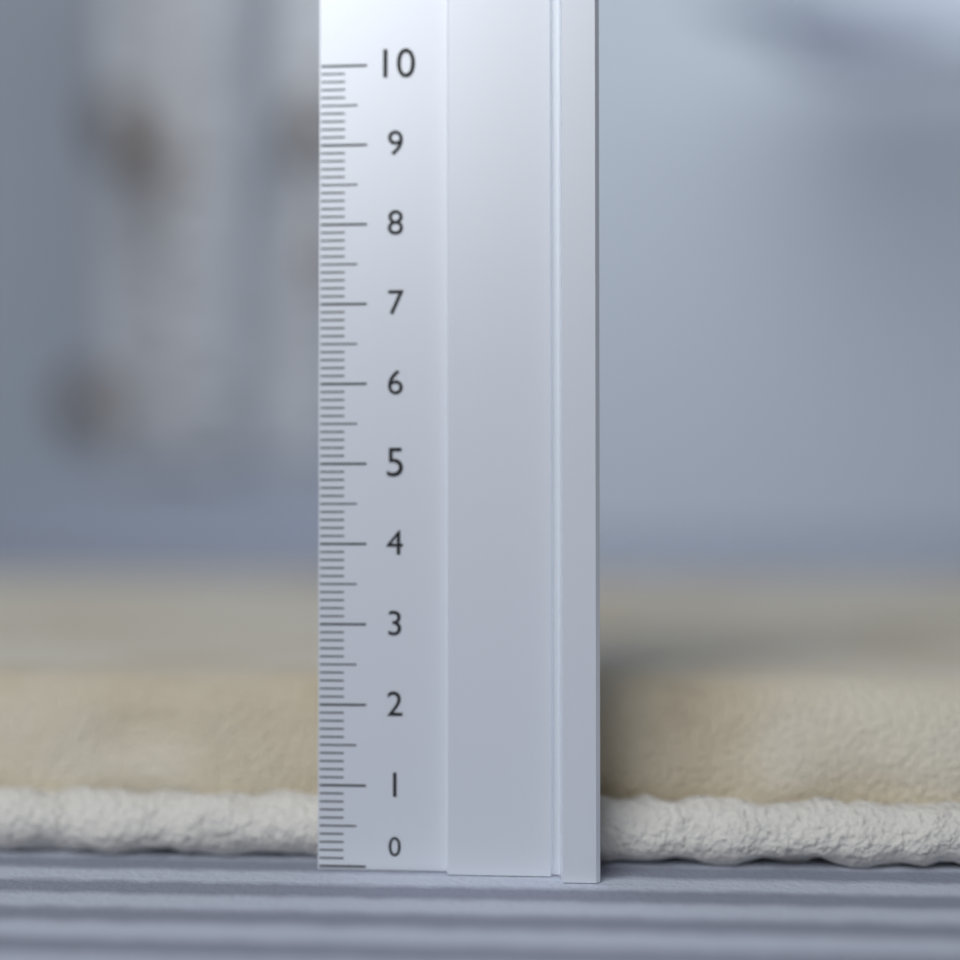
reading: 2.2 (no unit)
